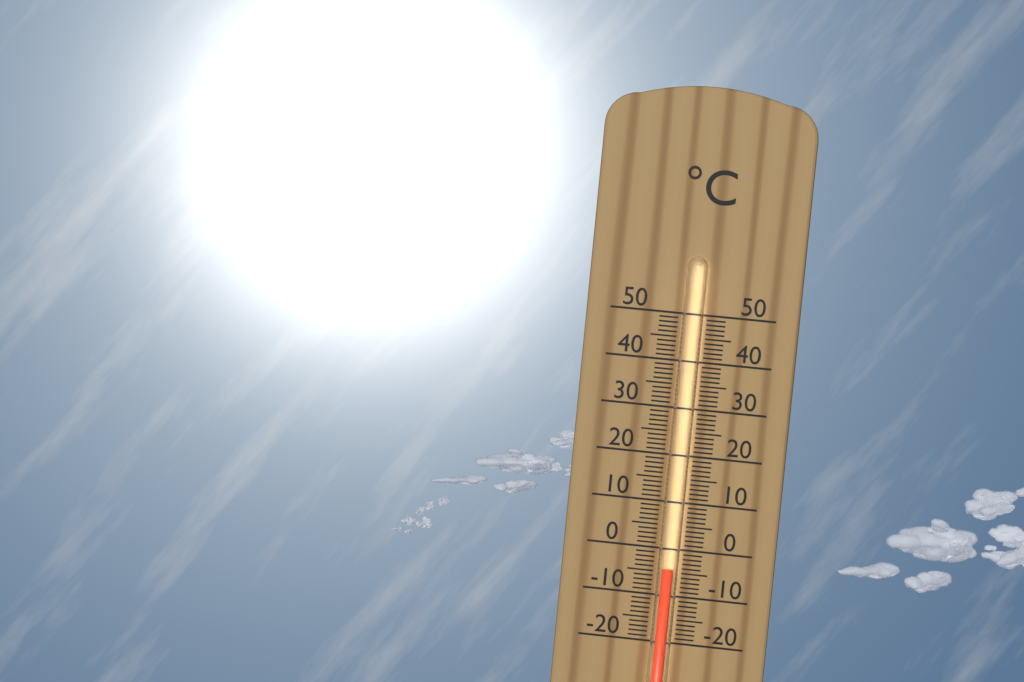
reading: -4 °C
